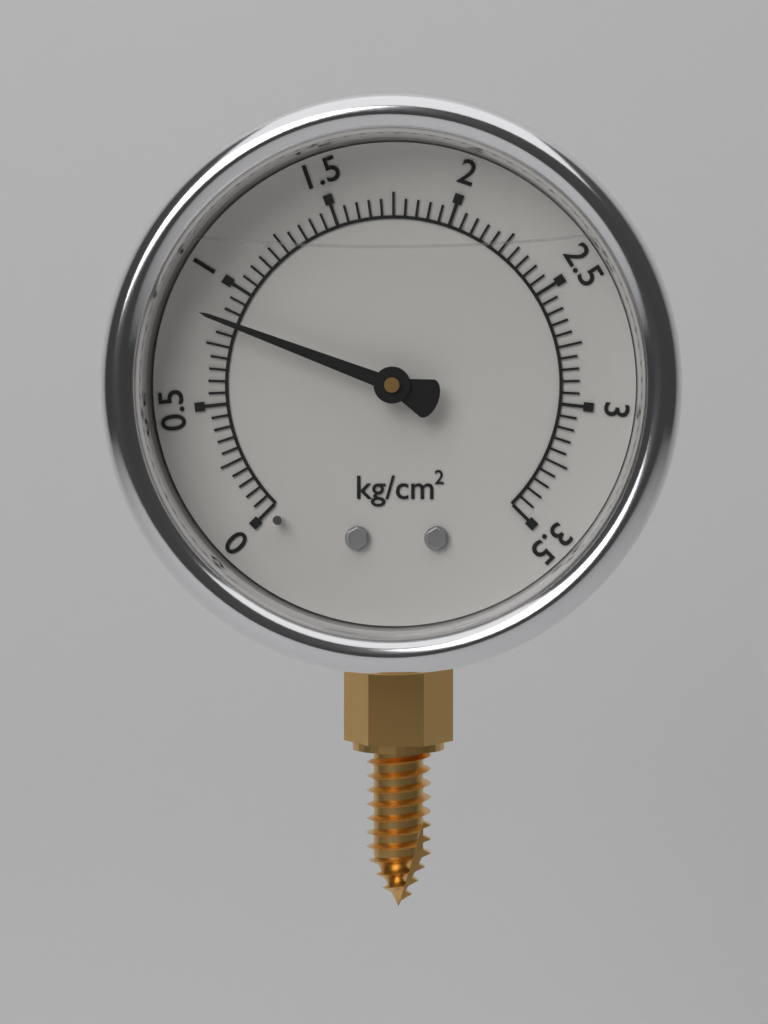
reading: 0.85 kg/cm²
